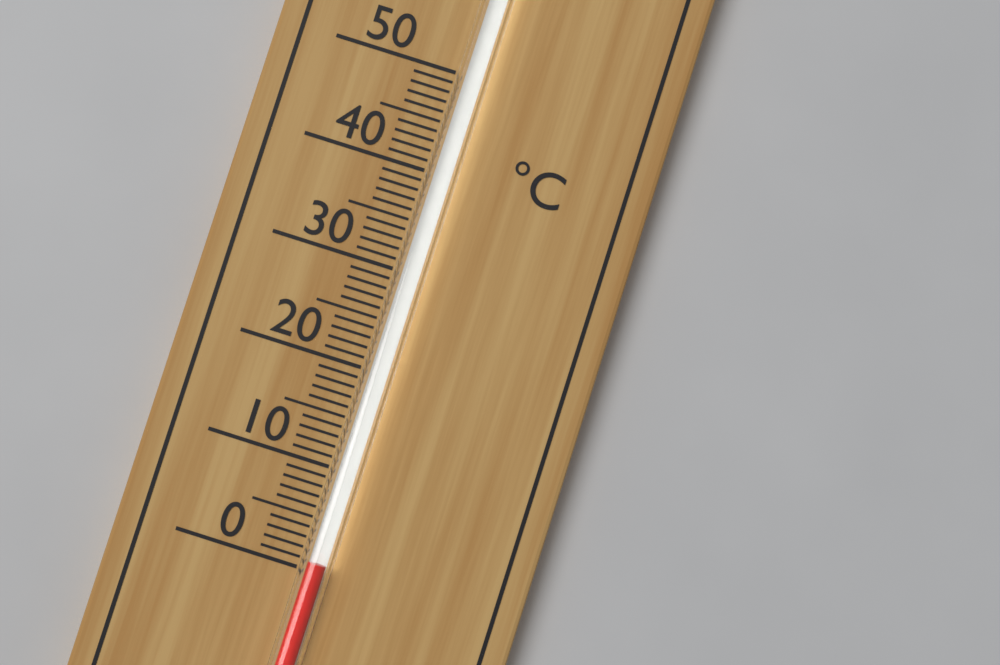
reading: 1 °C
